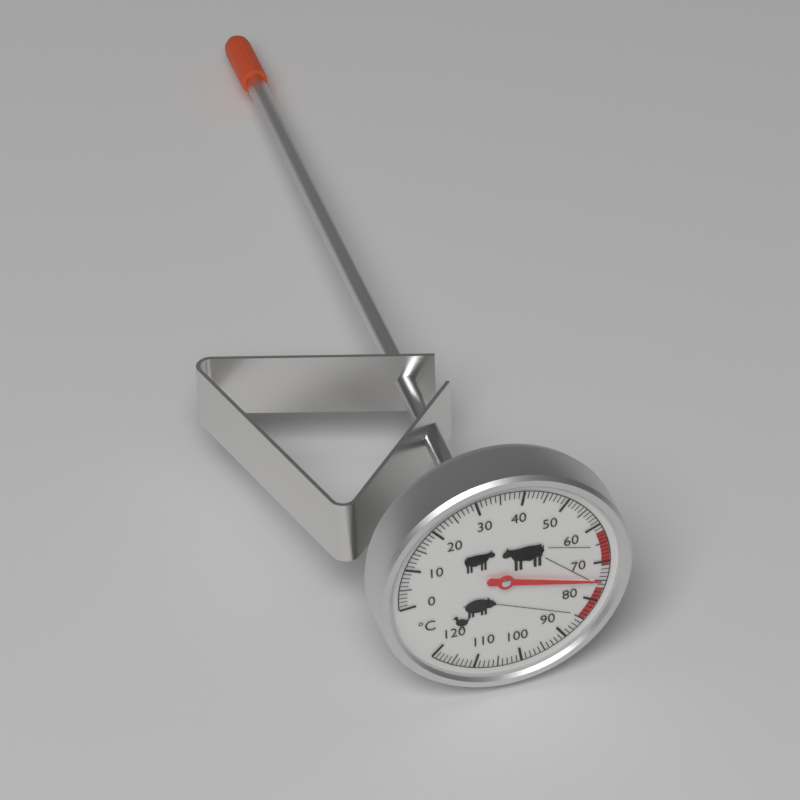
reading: 75 °C
